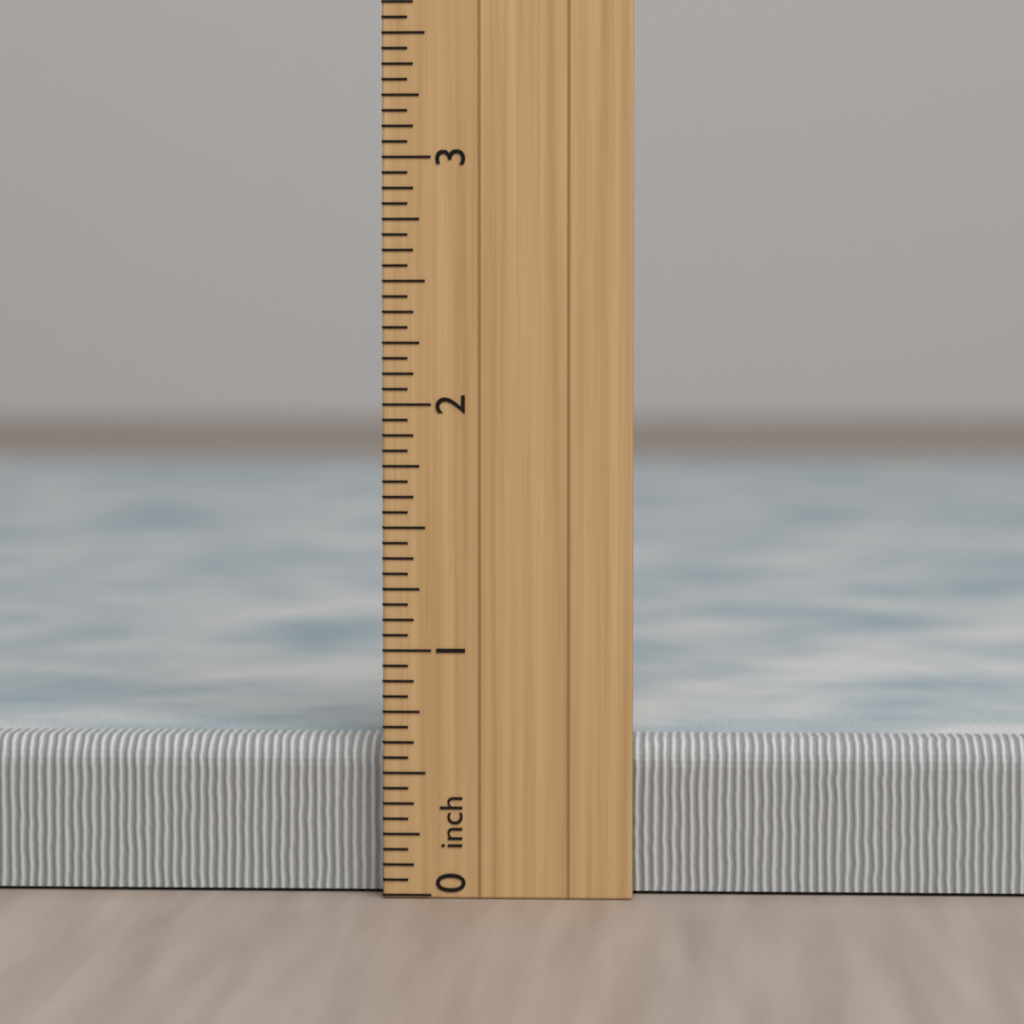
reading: 0.6250 inch
